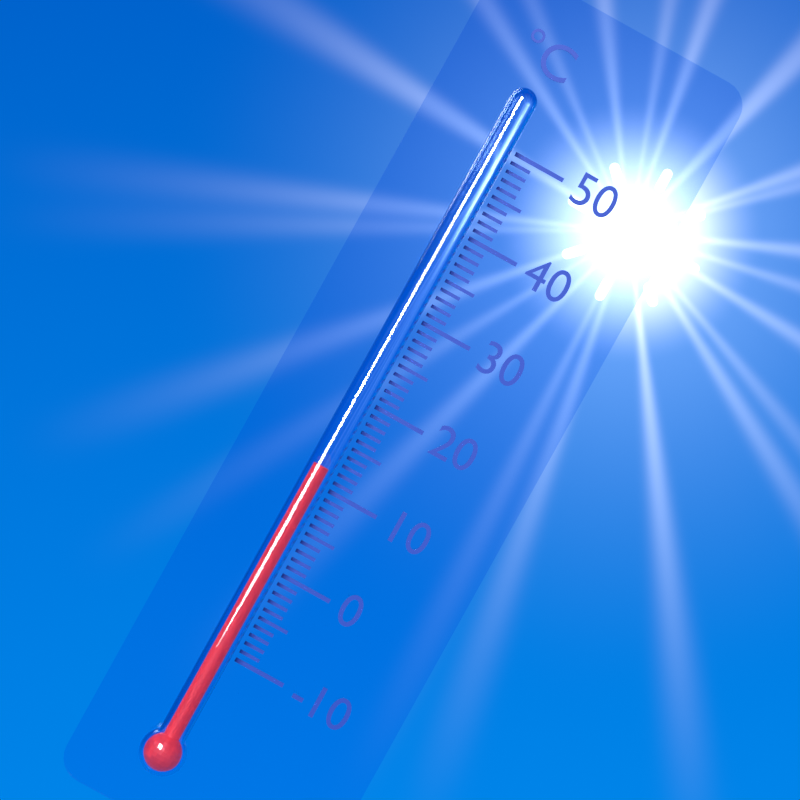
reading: 12 °C
